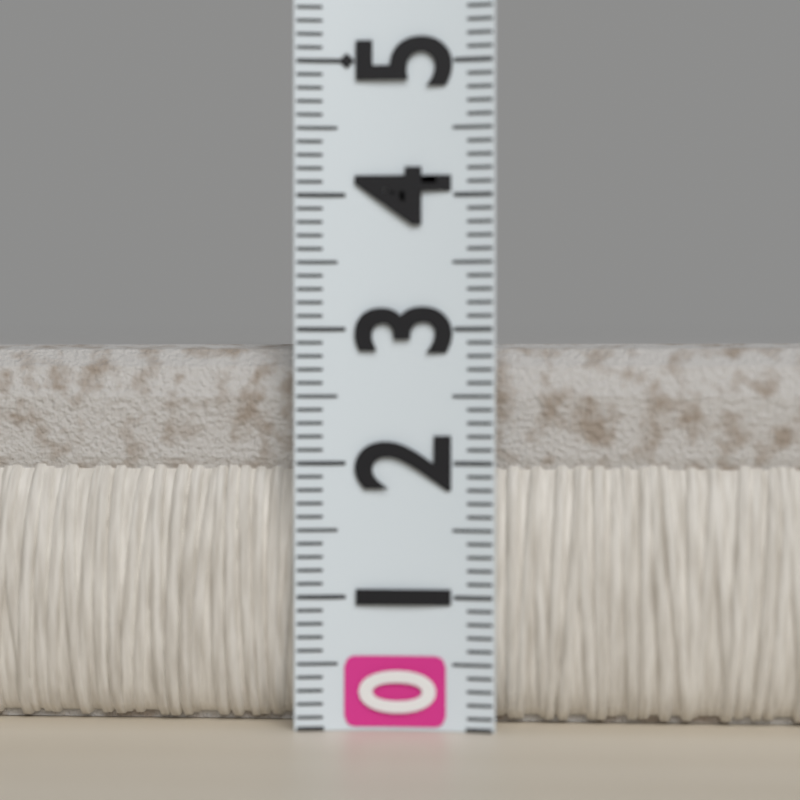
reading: 2.9 (no unit)
